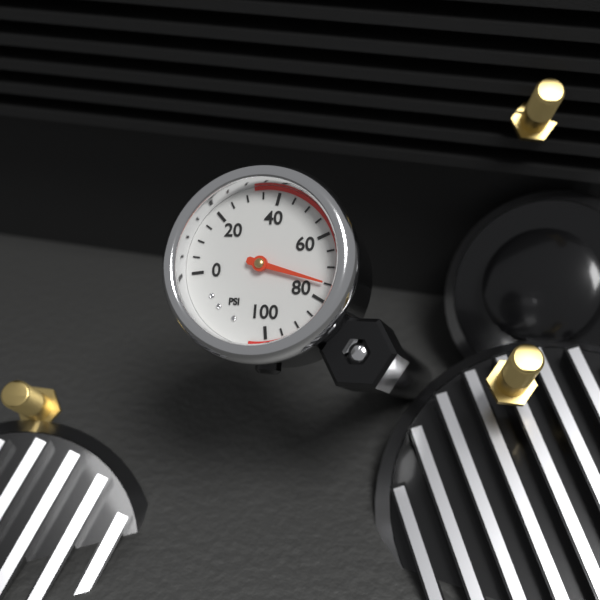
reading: 75 psi
